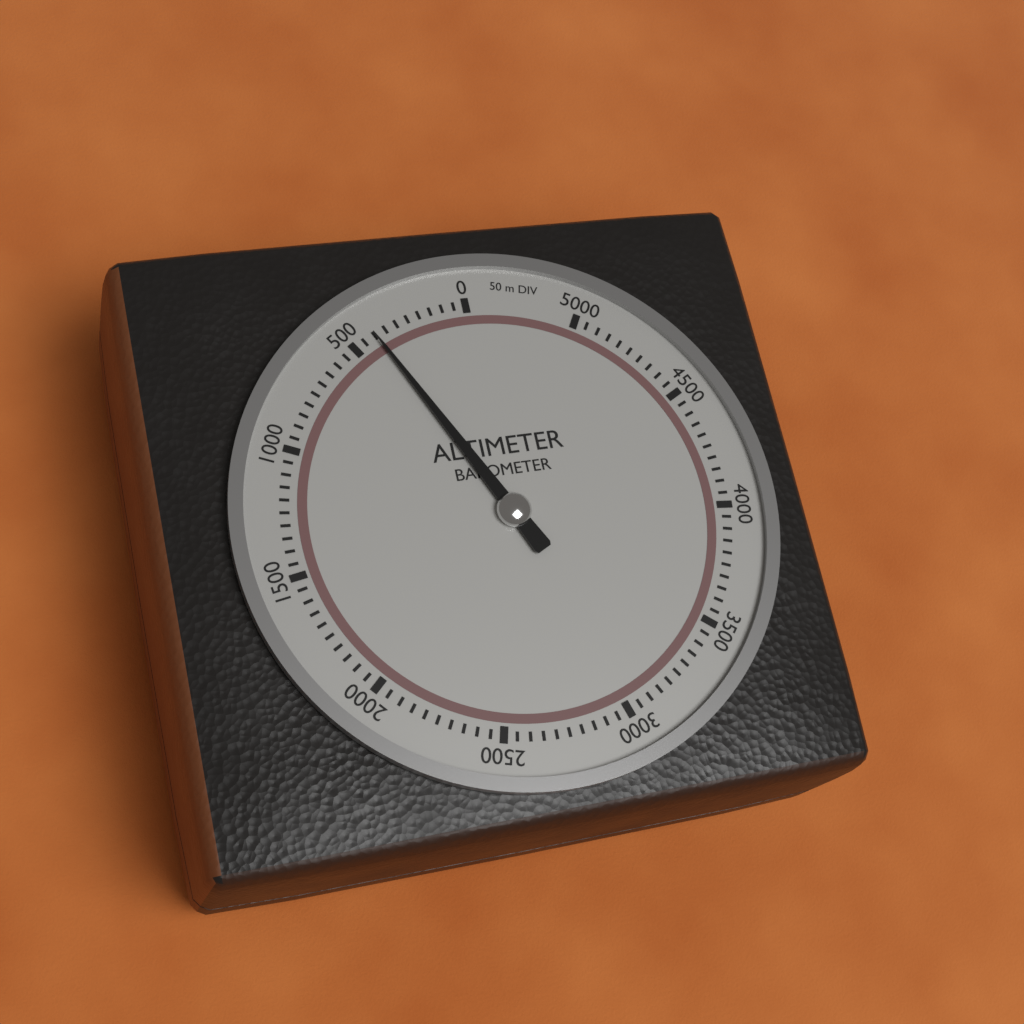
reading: 400 m
